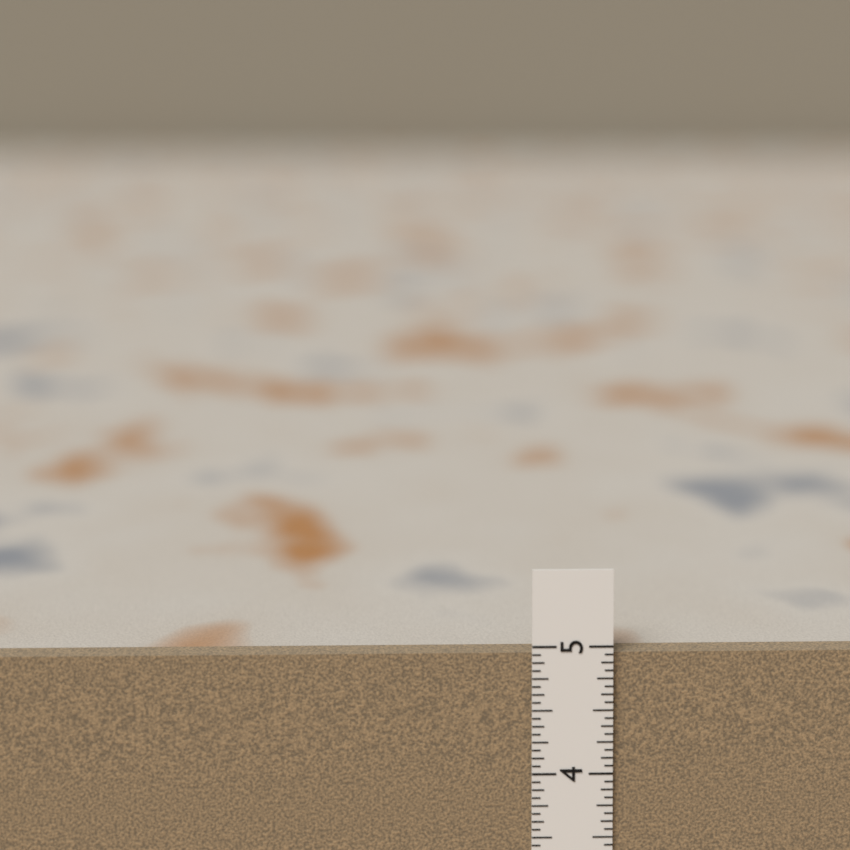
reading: 4.9375 in
